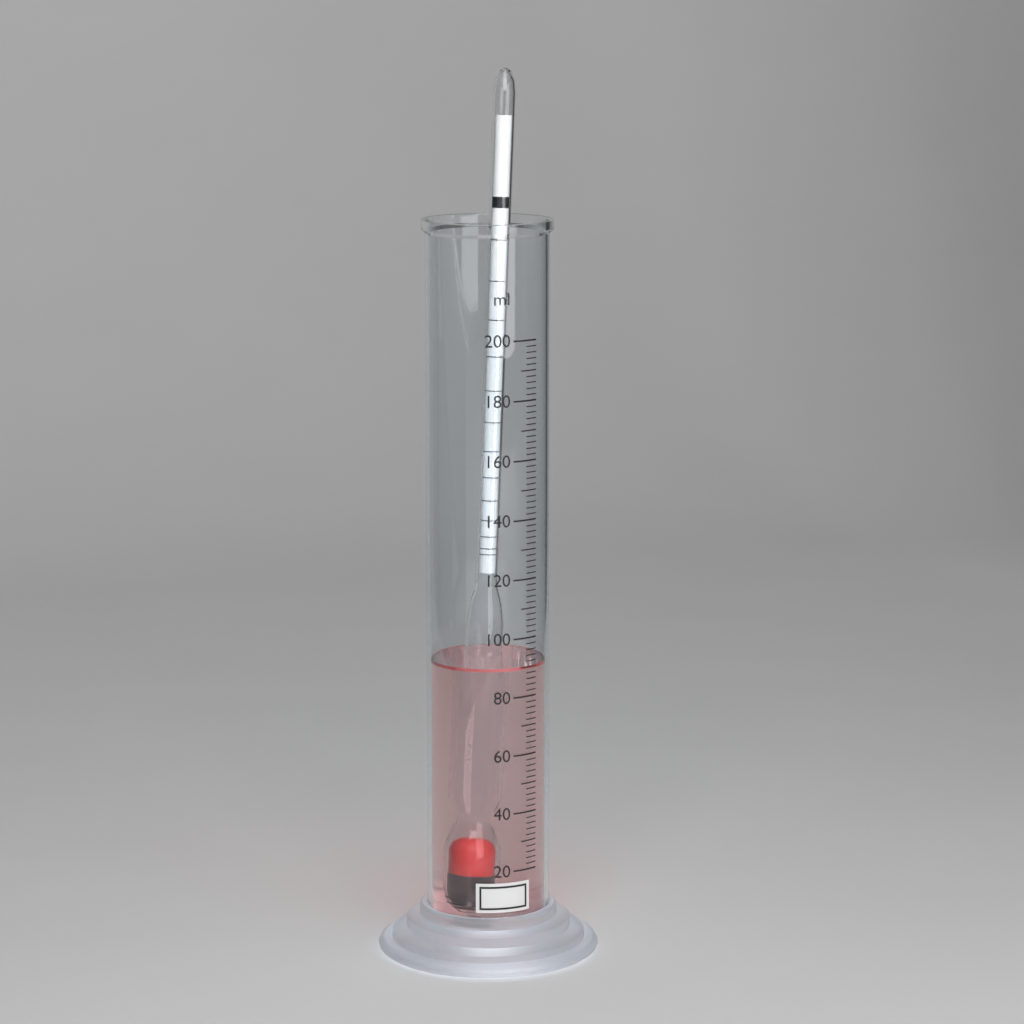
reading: 90 ml
